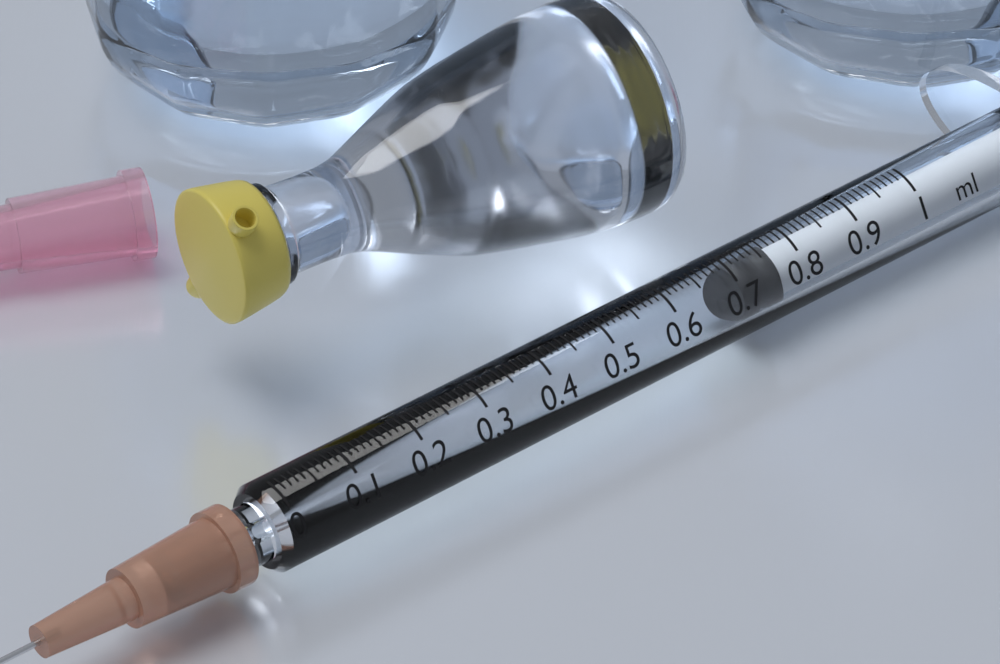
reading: 0.71 ml
